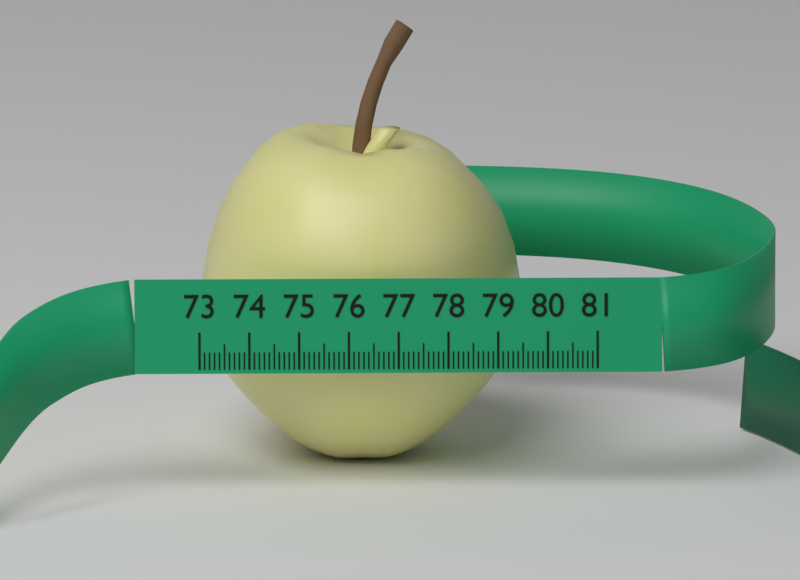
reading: 79.6 (no unit)
